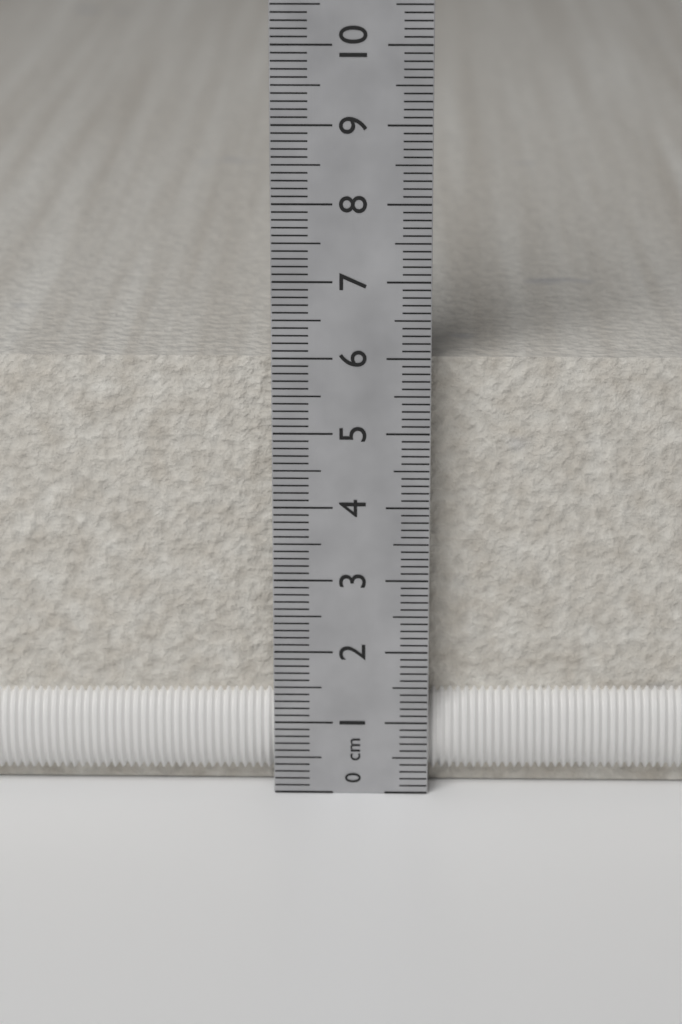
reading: 5.9 cm
